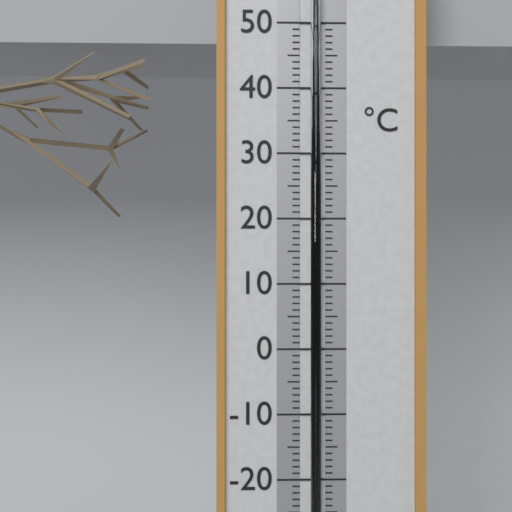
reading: 18 °C
